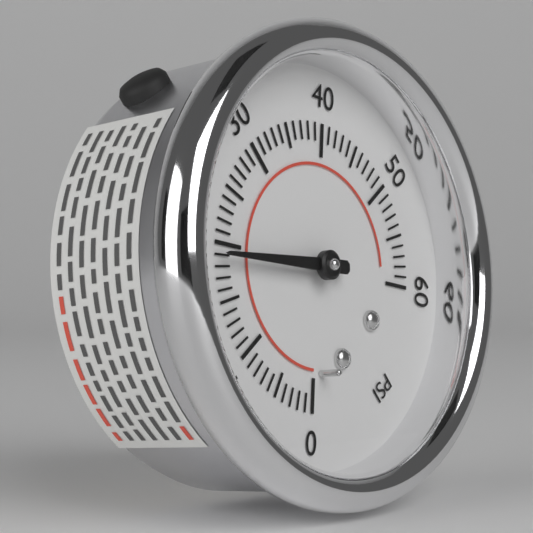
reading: 19 psi
